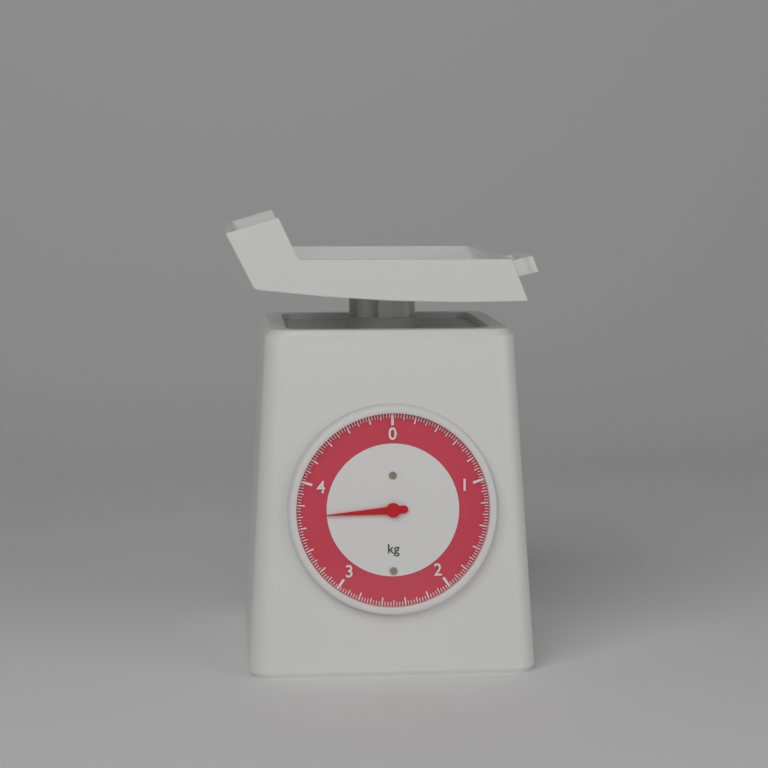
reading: 3.700 kg
